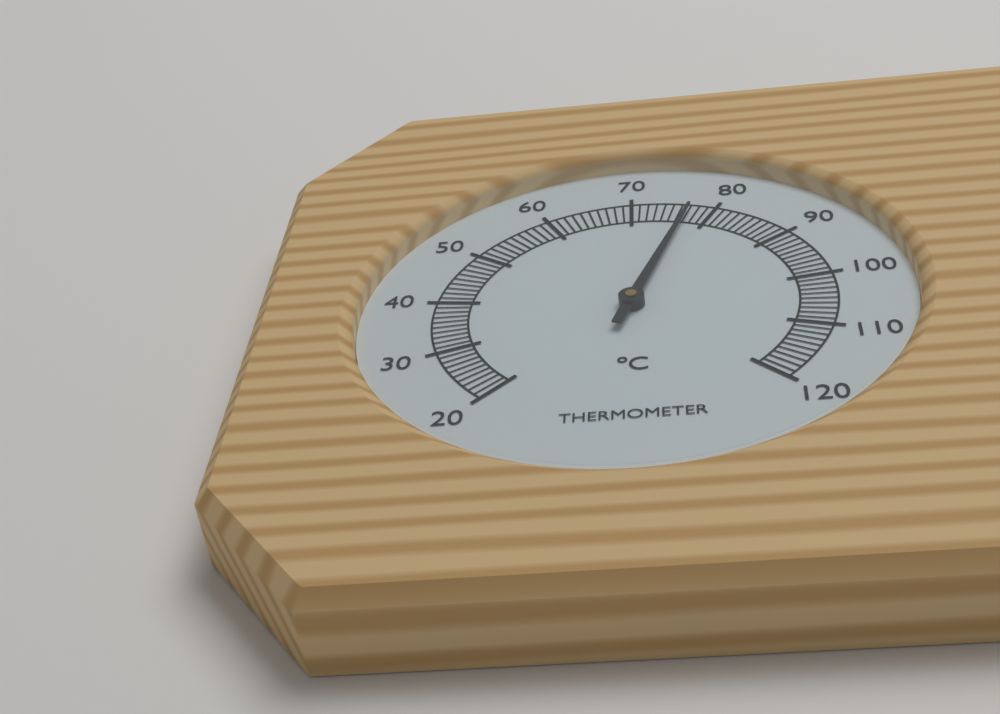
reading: 77 °C
